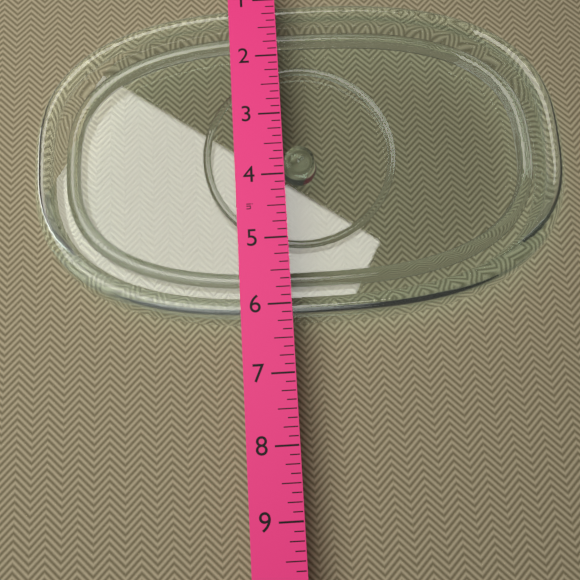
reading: 6.250 in
